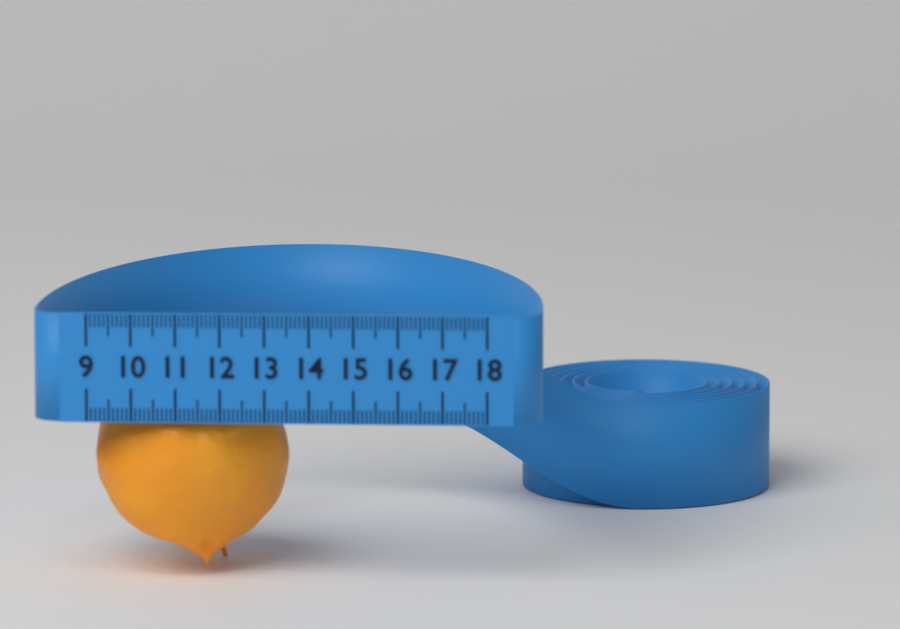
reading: 13.4 (no unit)
